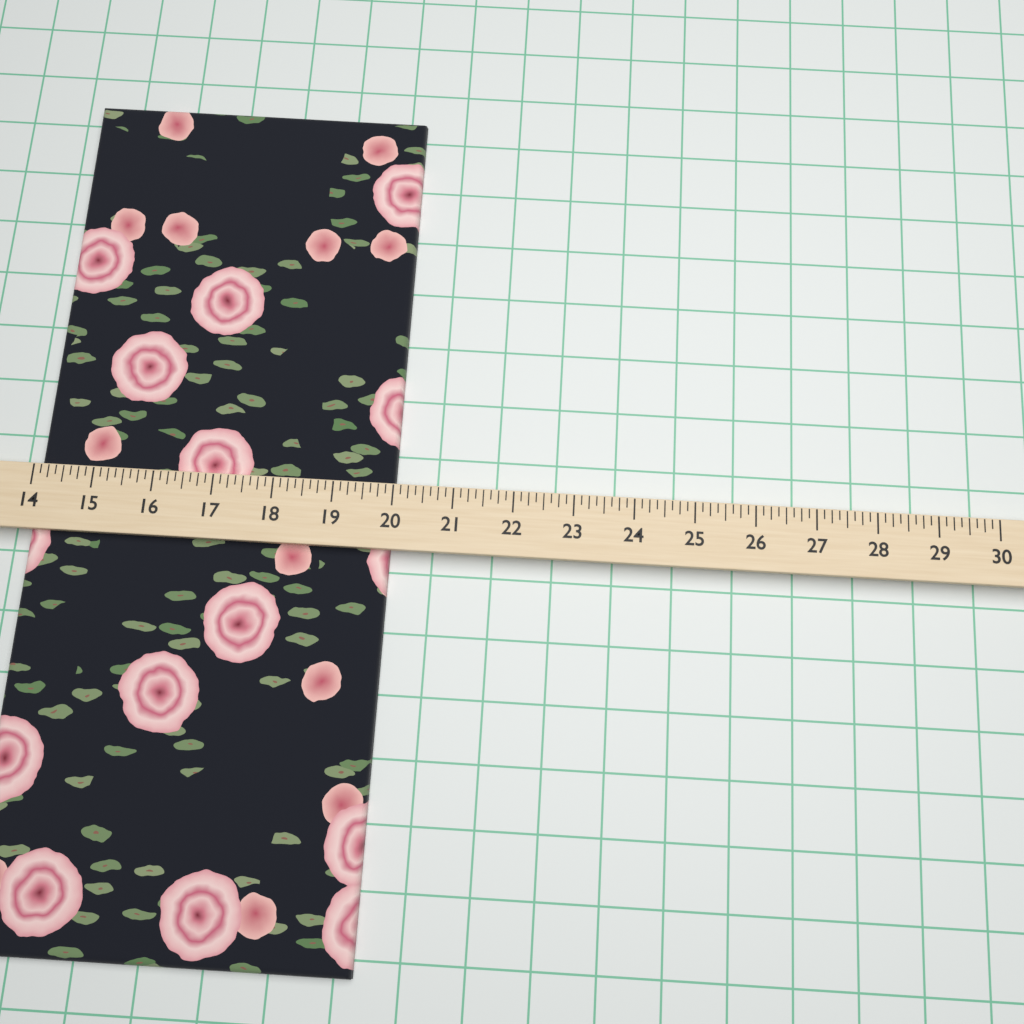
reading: 20.000 (no unit)
